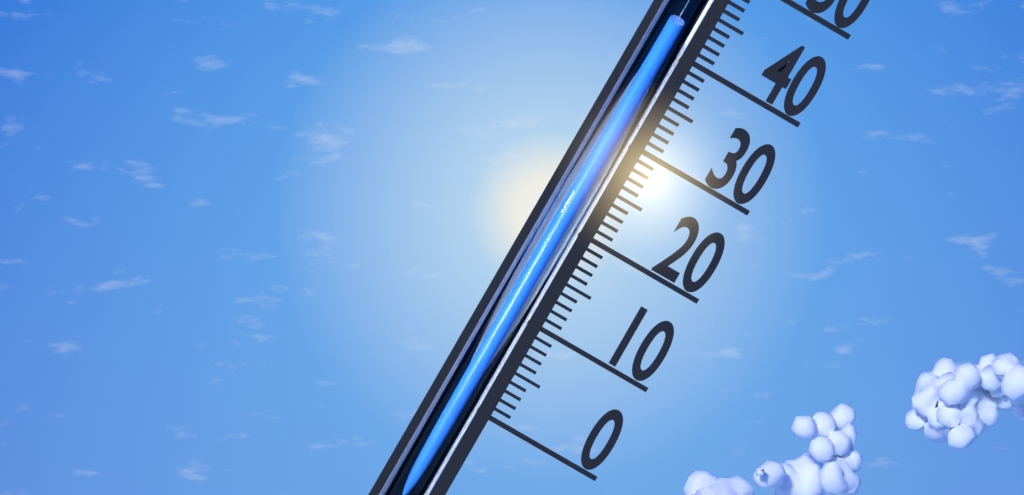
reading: 42 (no unit)
